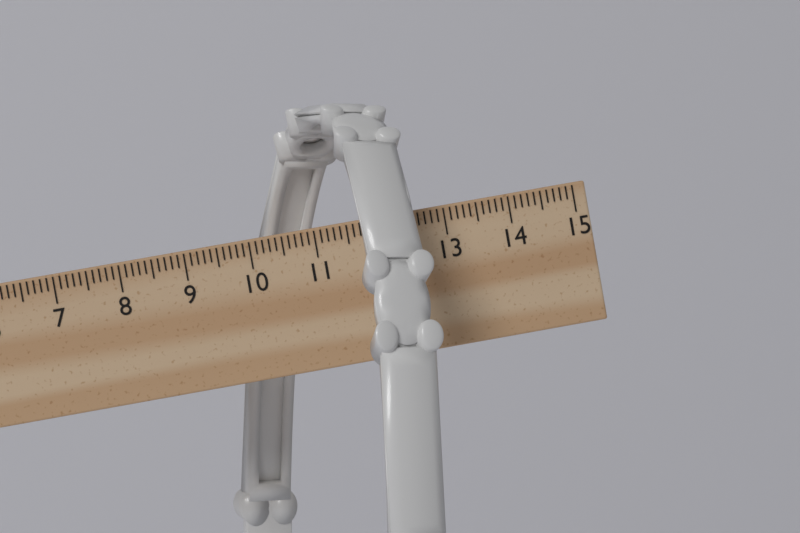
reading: 12.6 cm
